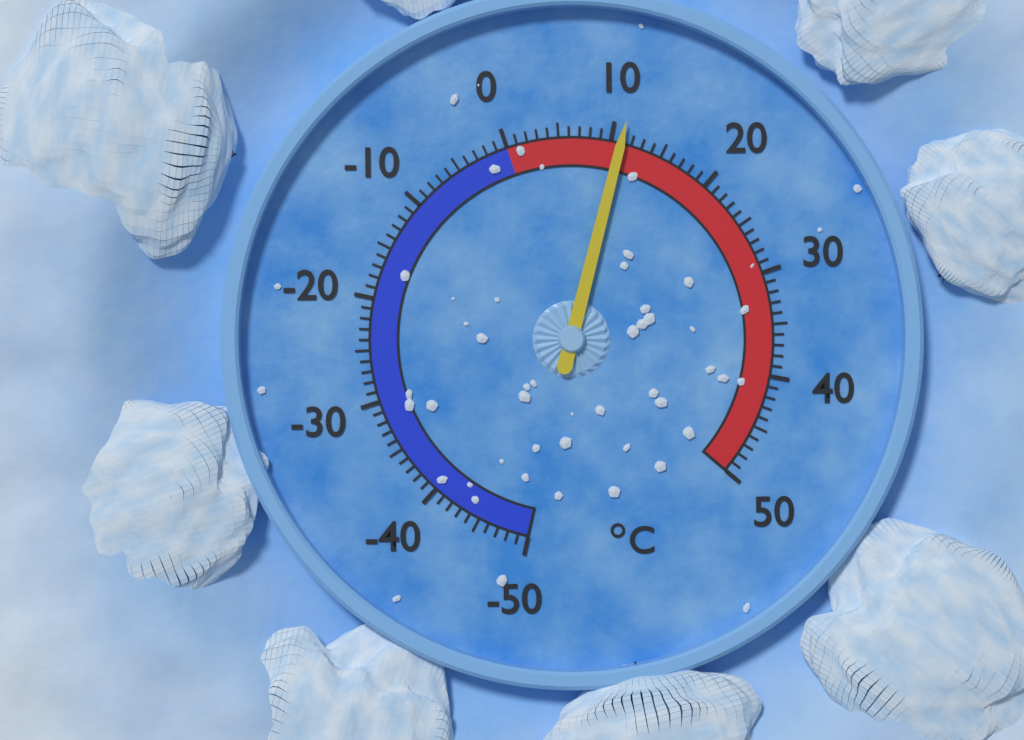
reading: 11 °C
